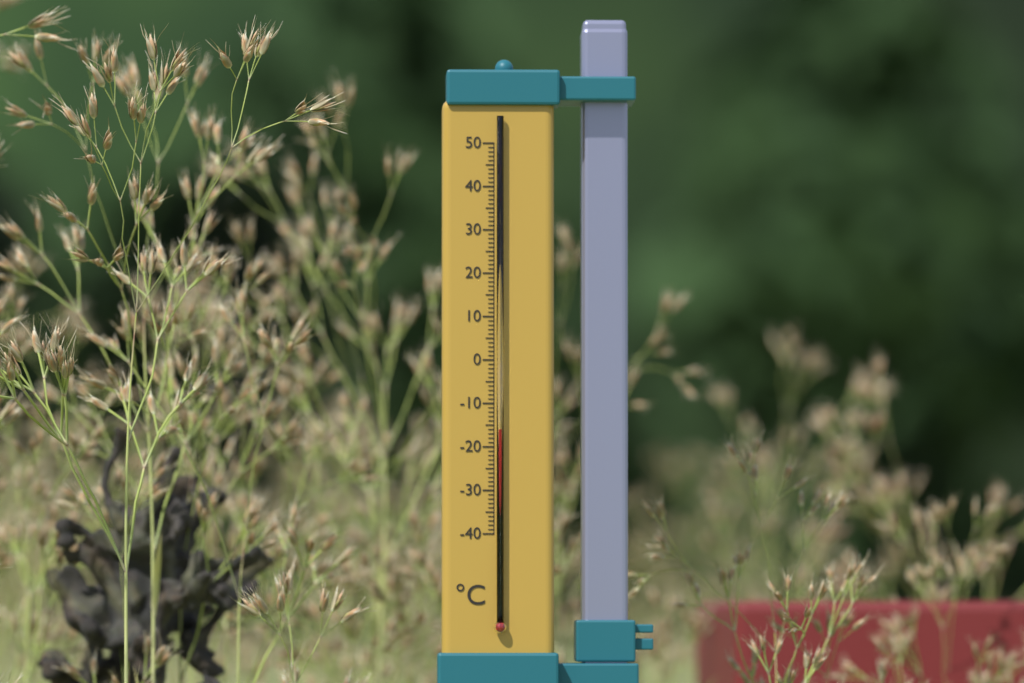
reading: -16 °C
